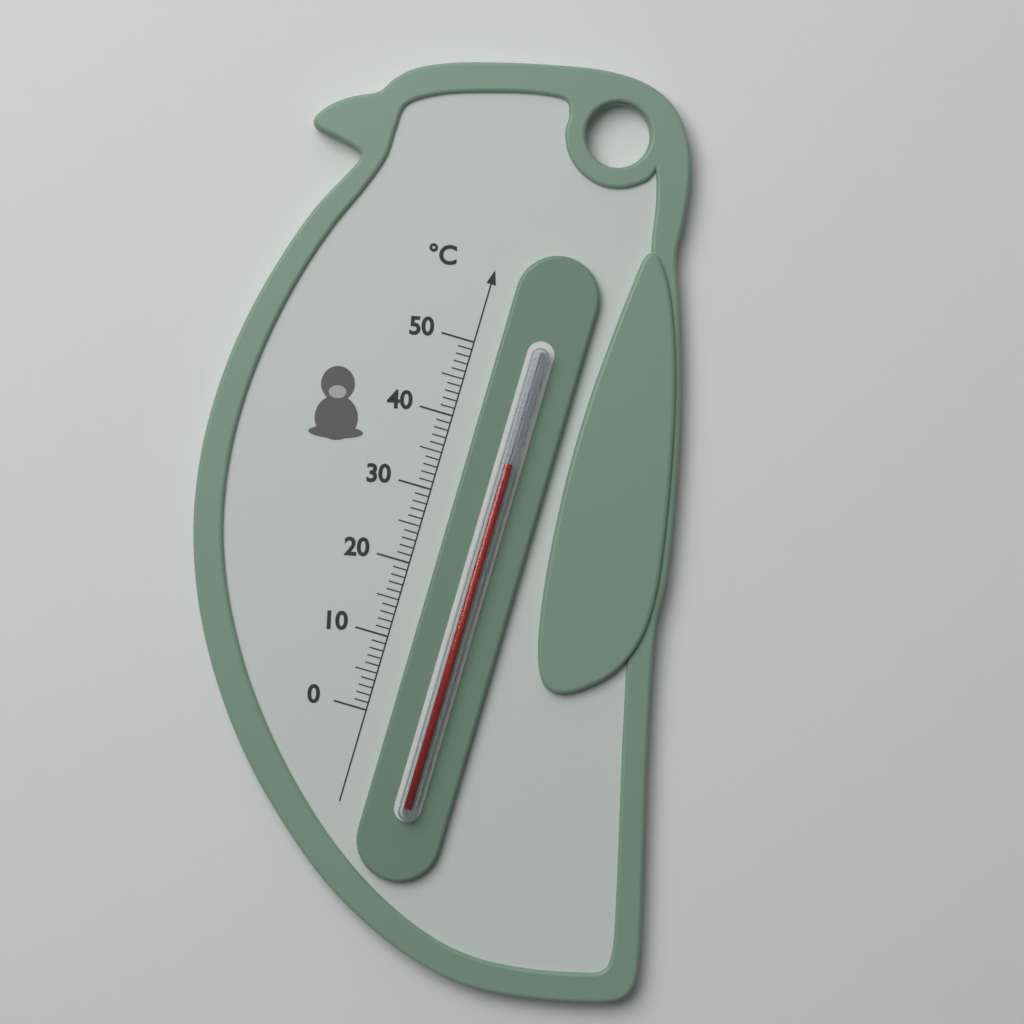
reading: 36 °C
